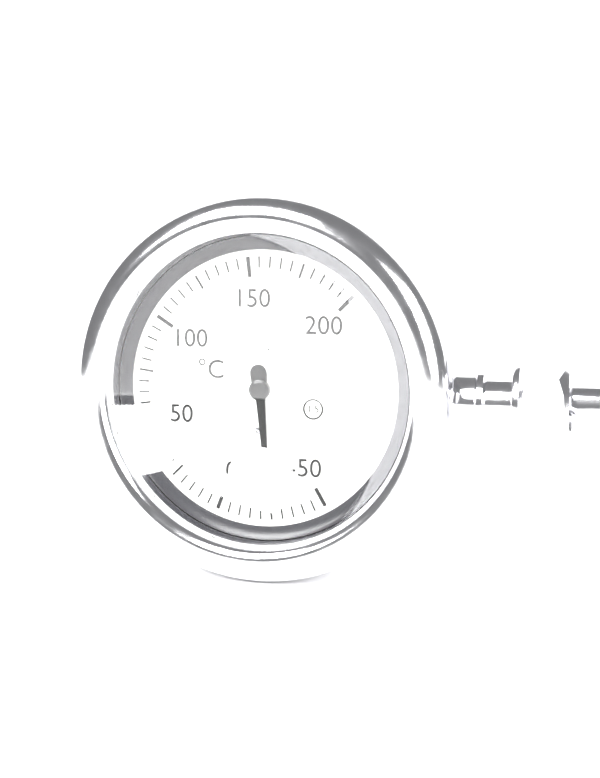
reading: -25 °C
